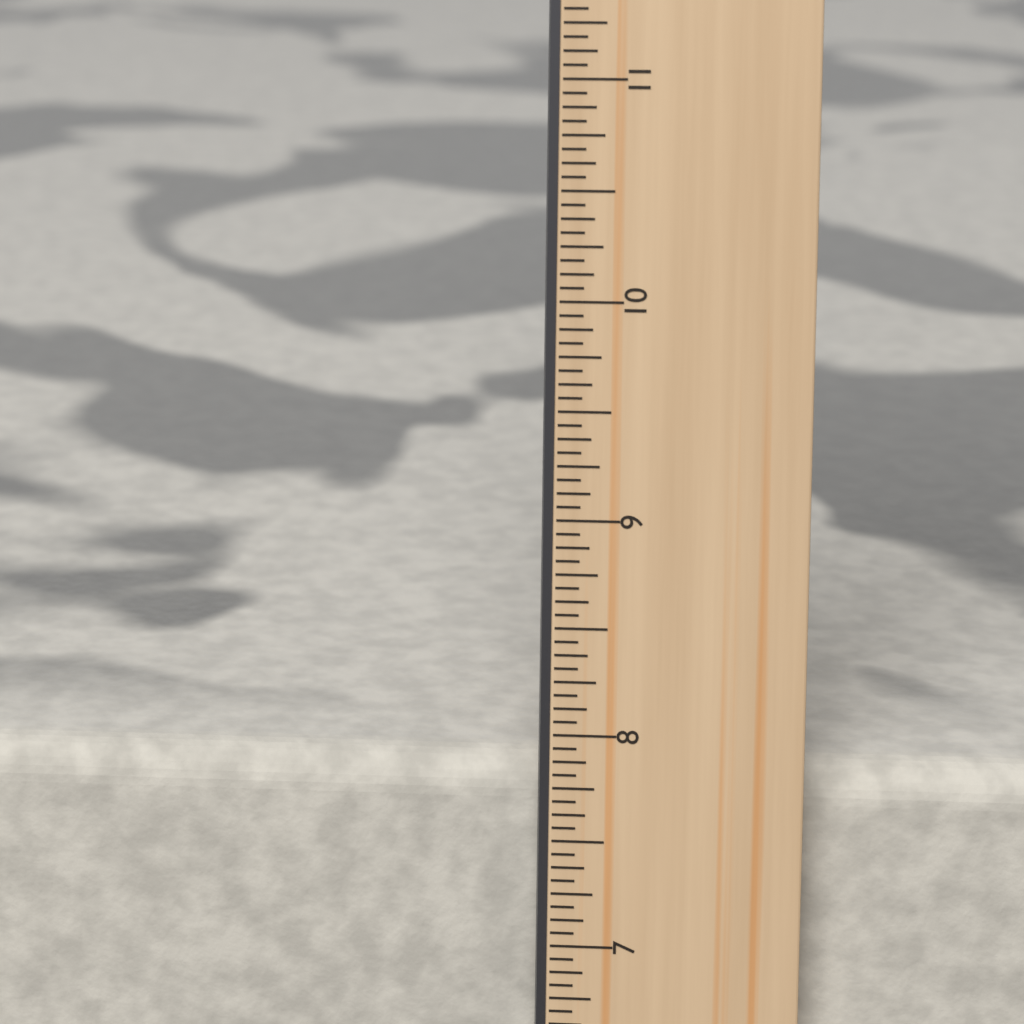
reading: 7.8125 in
